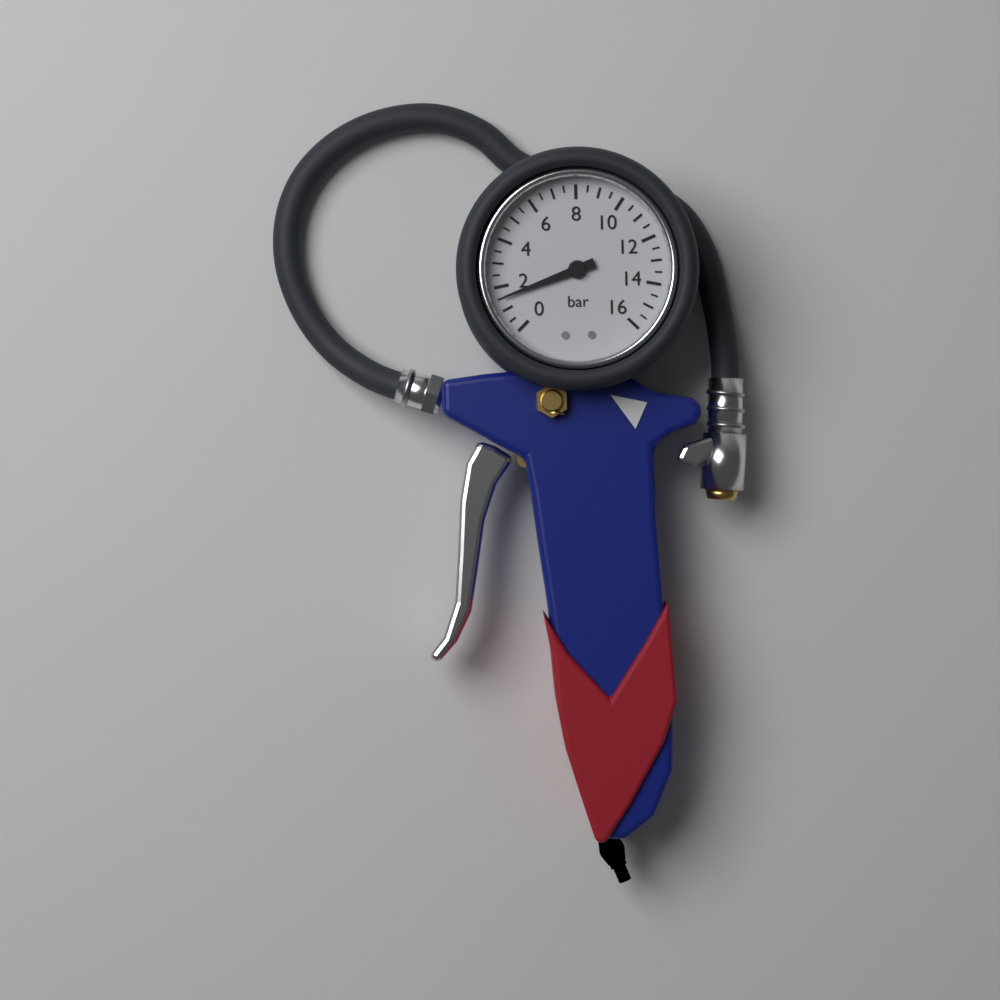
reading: 1.5 bar
